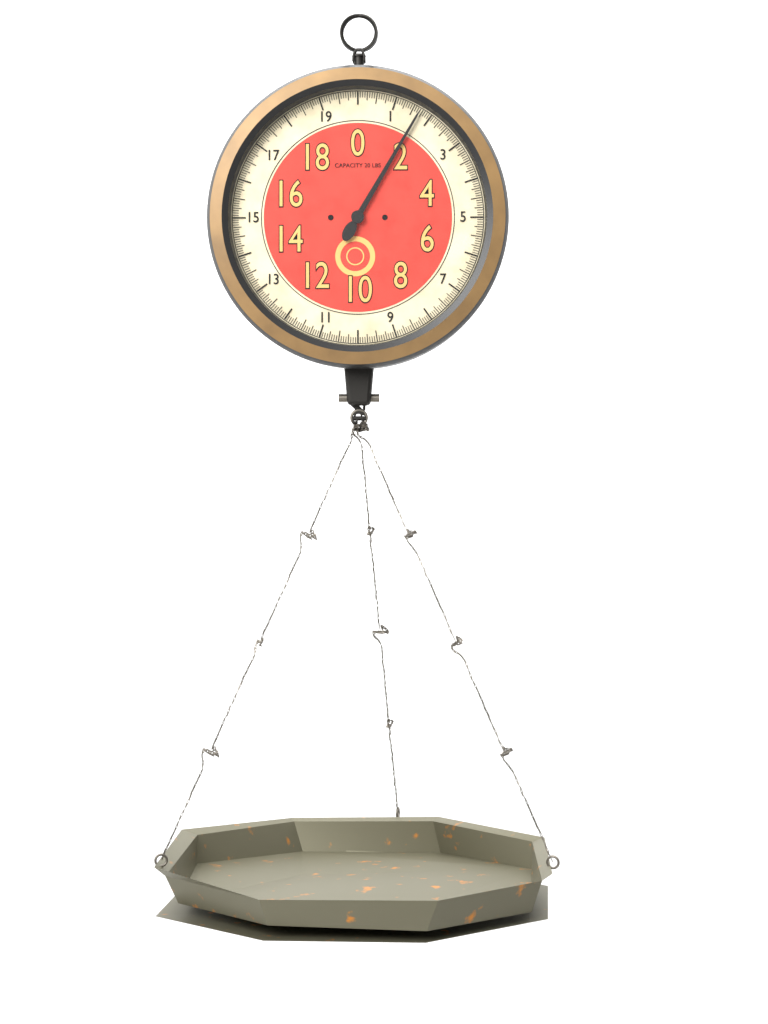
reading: 1.6875 lbs
